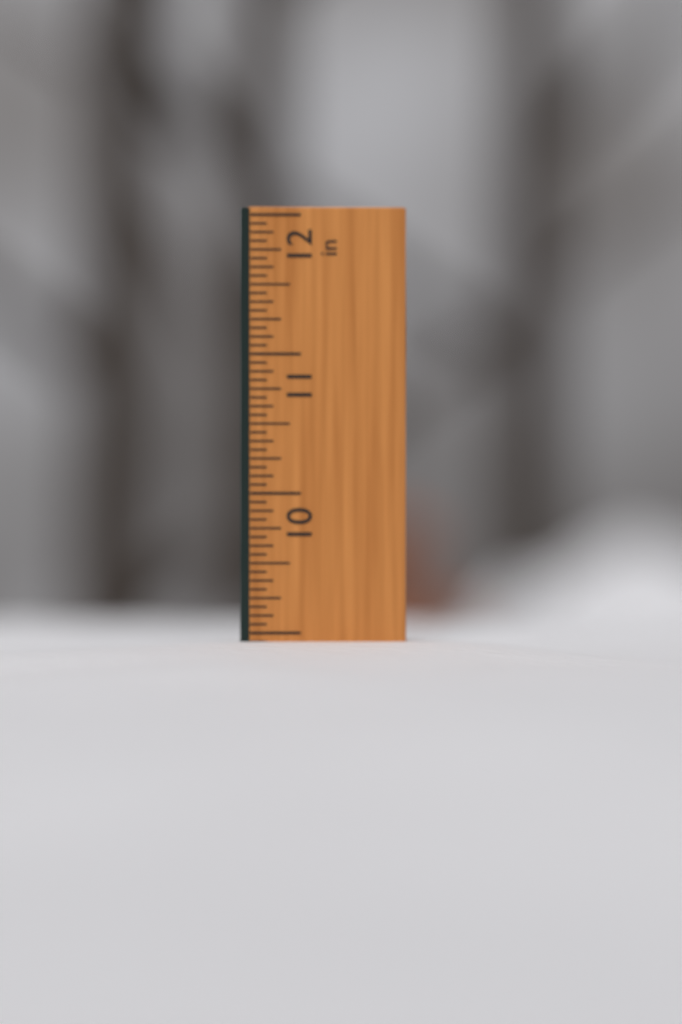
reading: 8.9375 in
